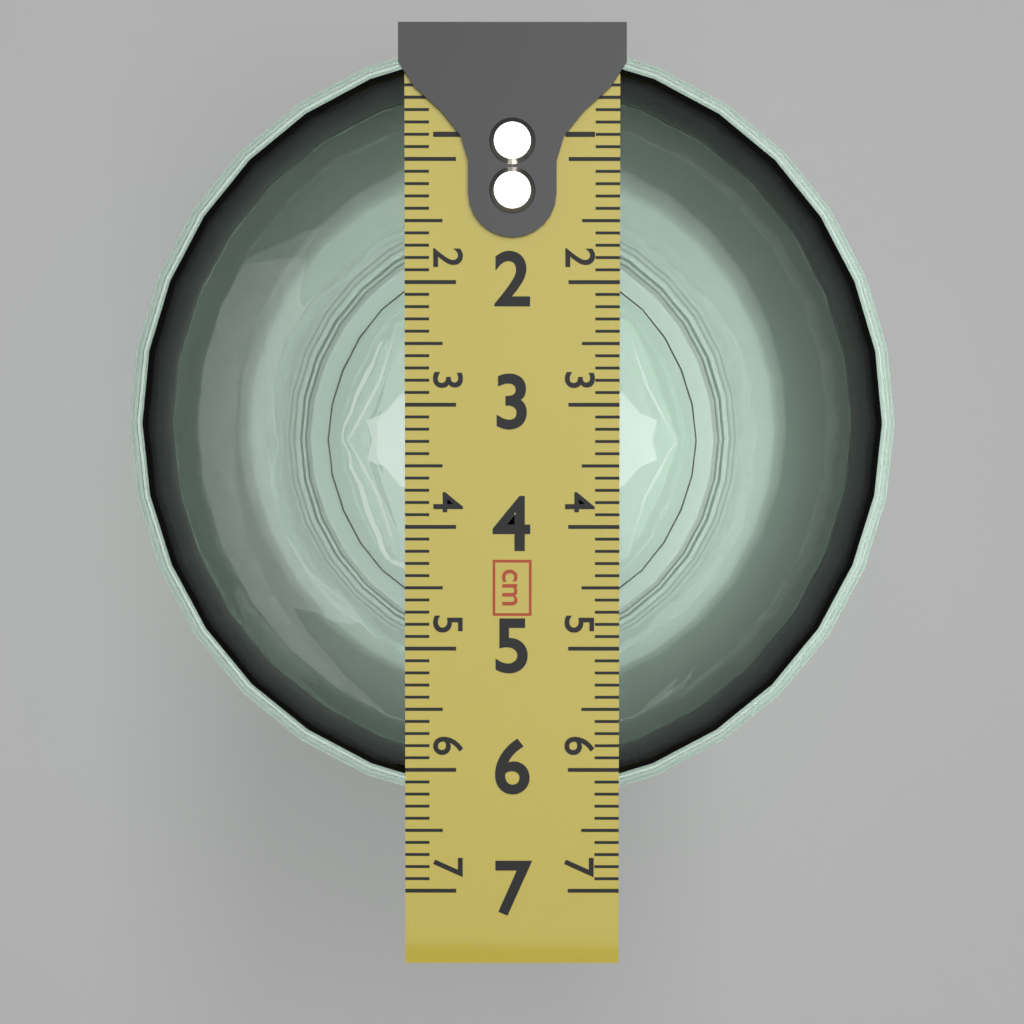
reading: 6.3 cm
